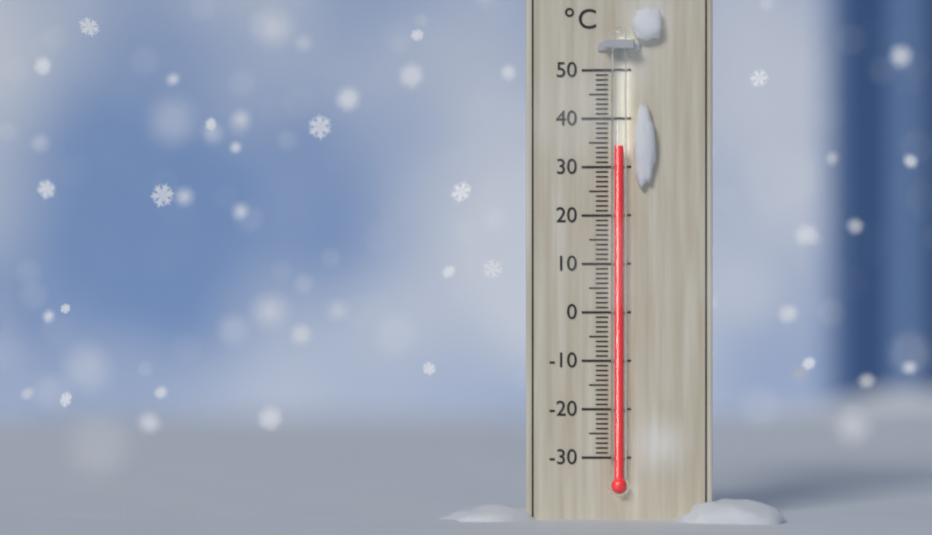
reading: 34 °C
